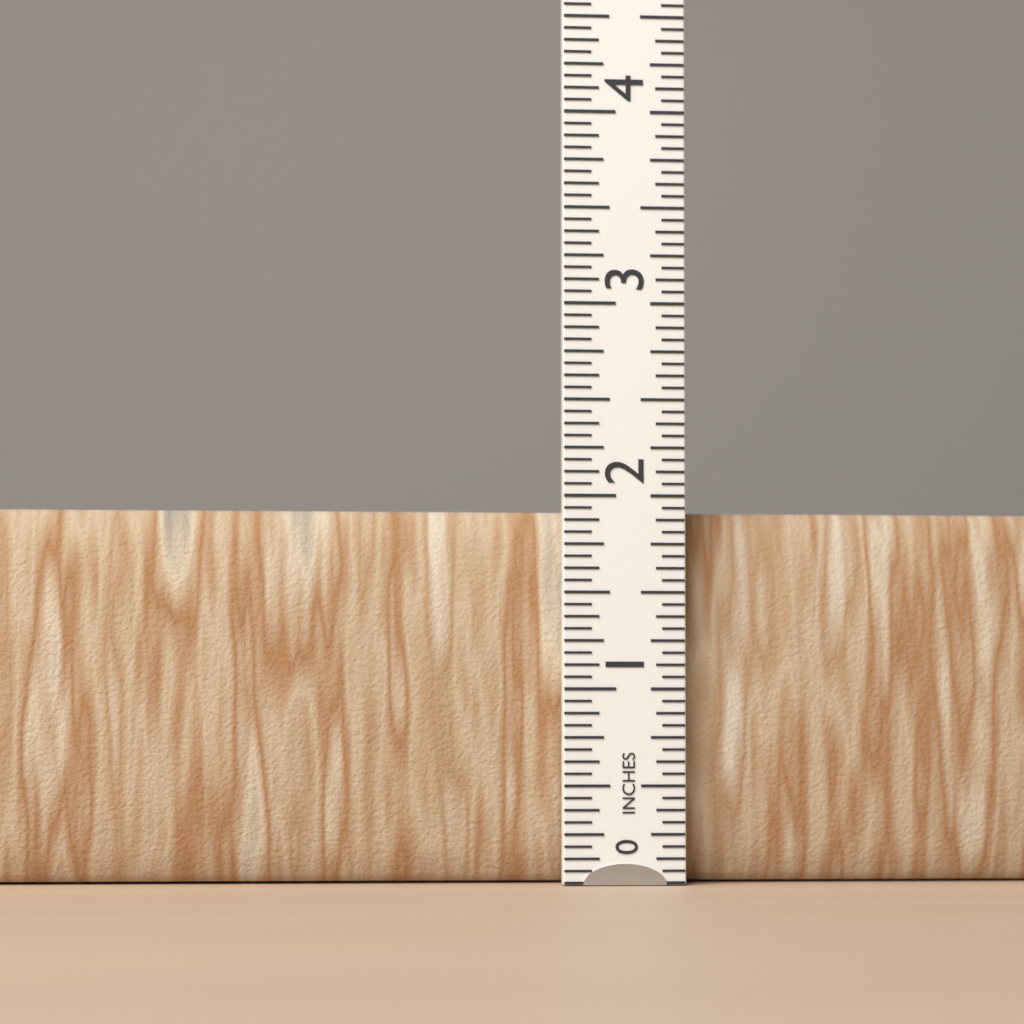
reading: 1.9375 in
